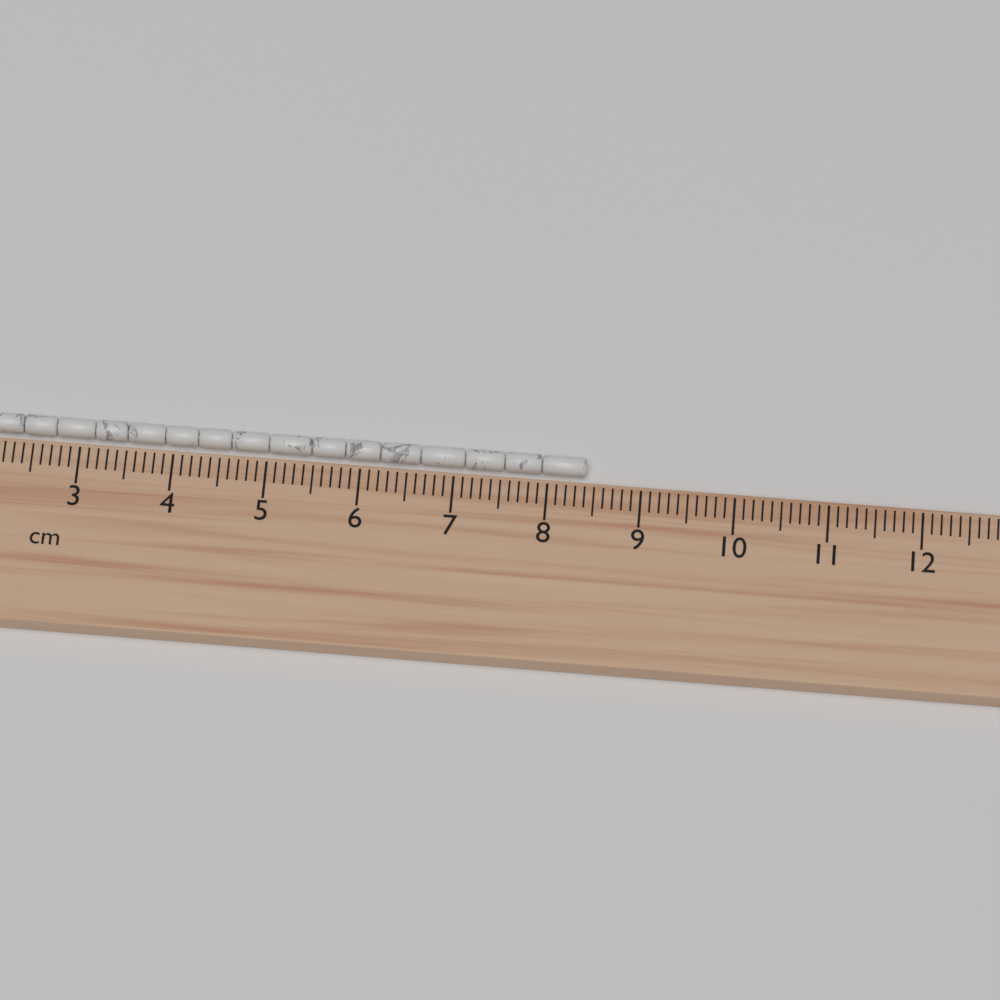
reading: 8.4 cm
